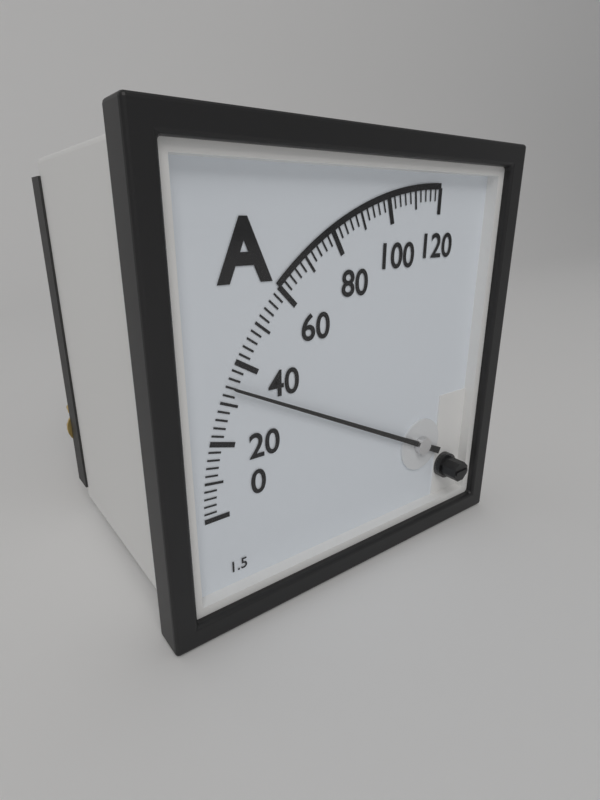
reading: 34 A
